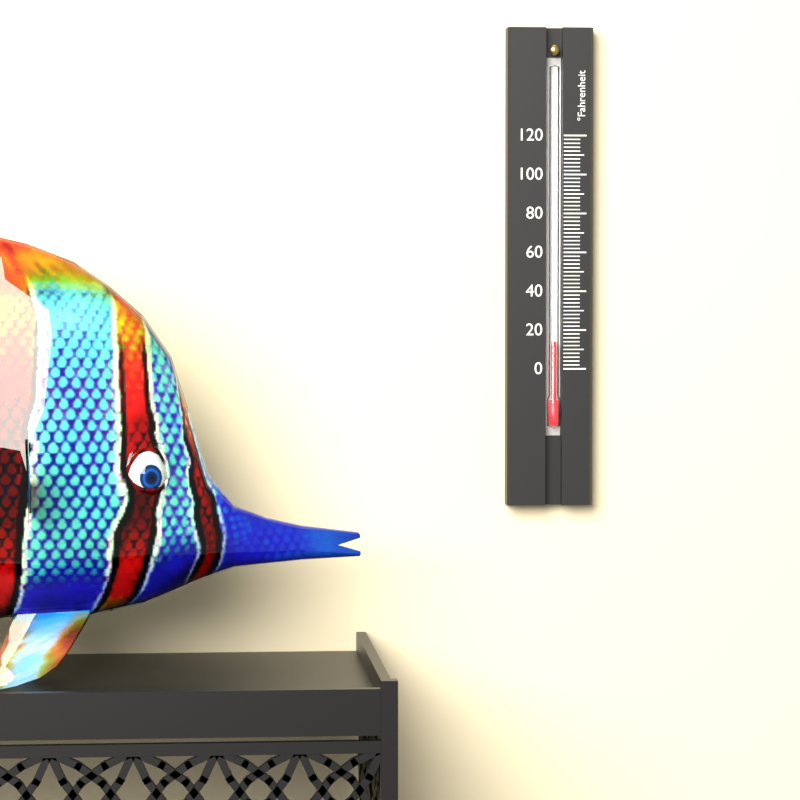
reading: 14 °F
